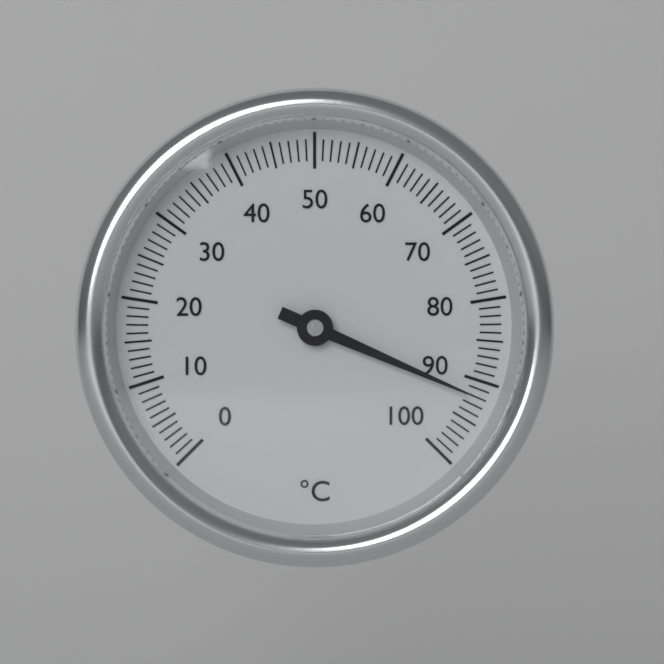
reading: 92 °C
